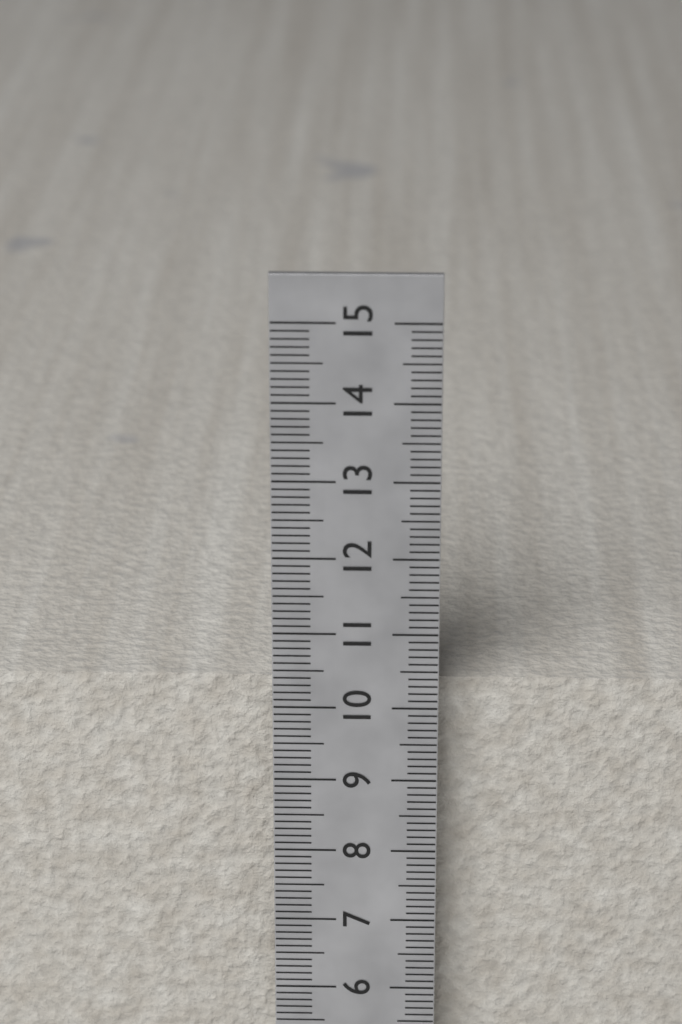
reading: 10.2 cm
